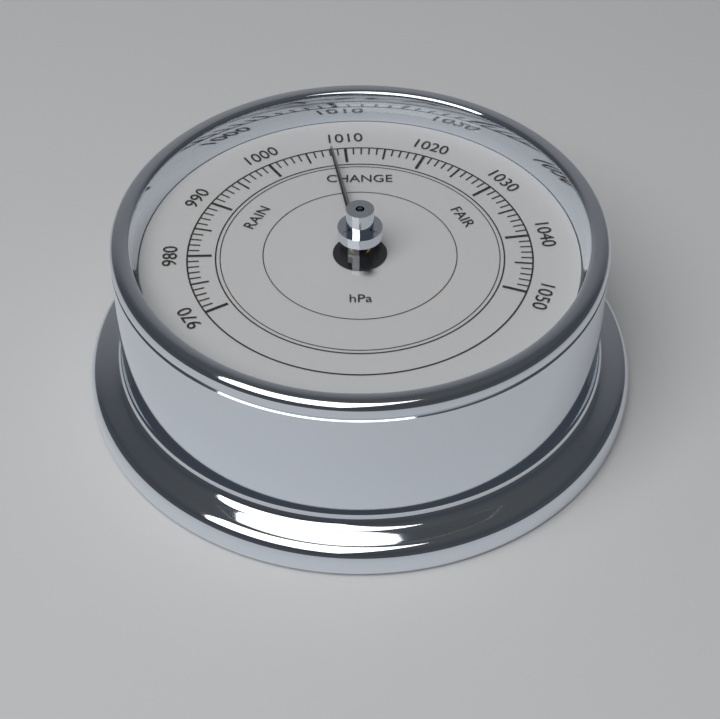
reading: 1008 hPa
